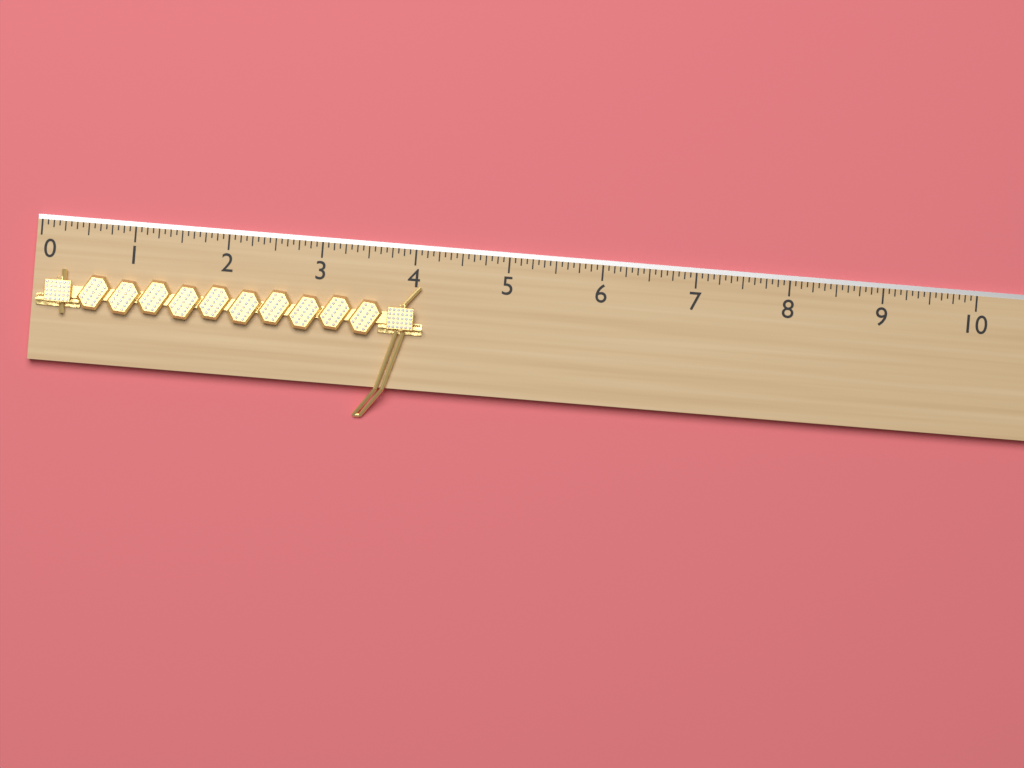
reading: 4.1250 (no unit)
